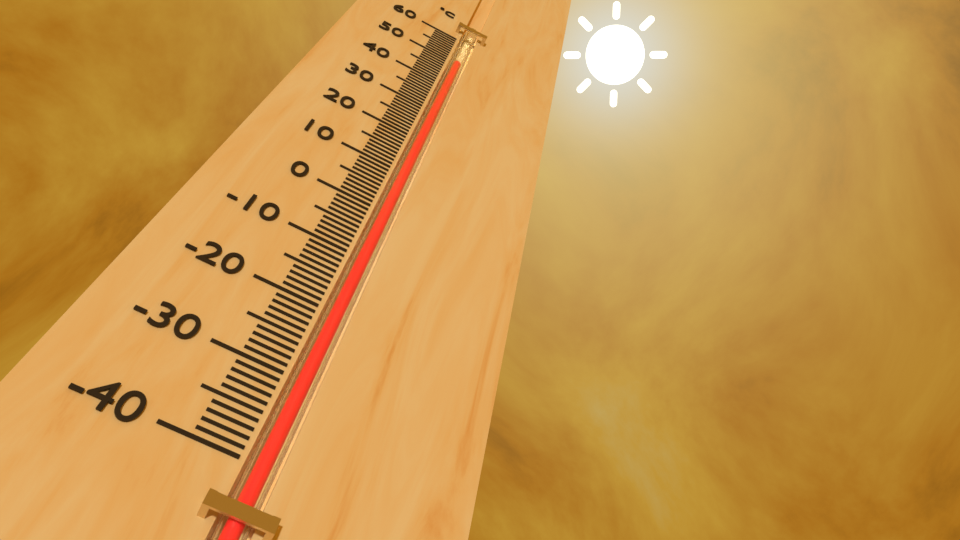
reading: 50 °C
